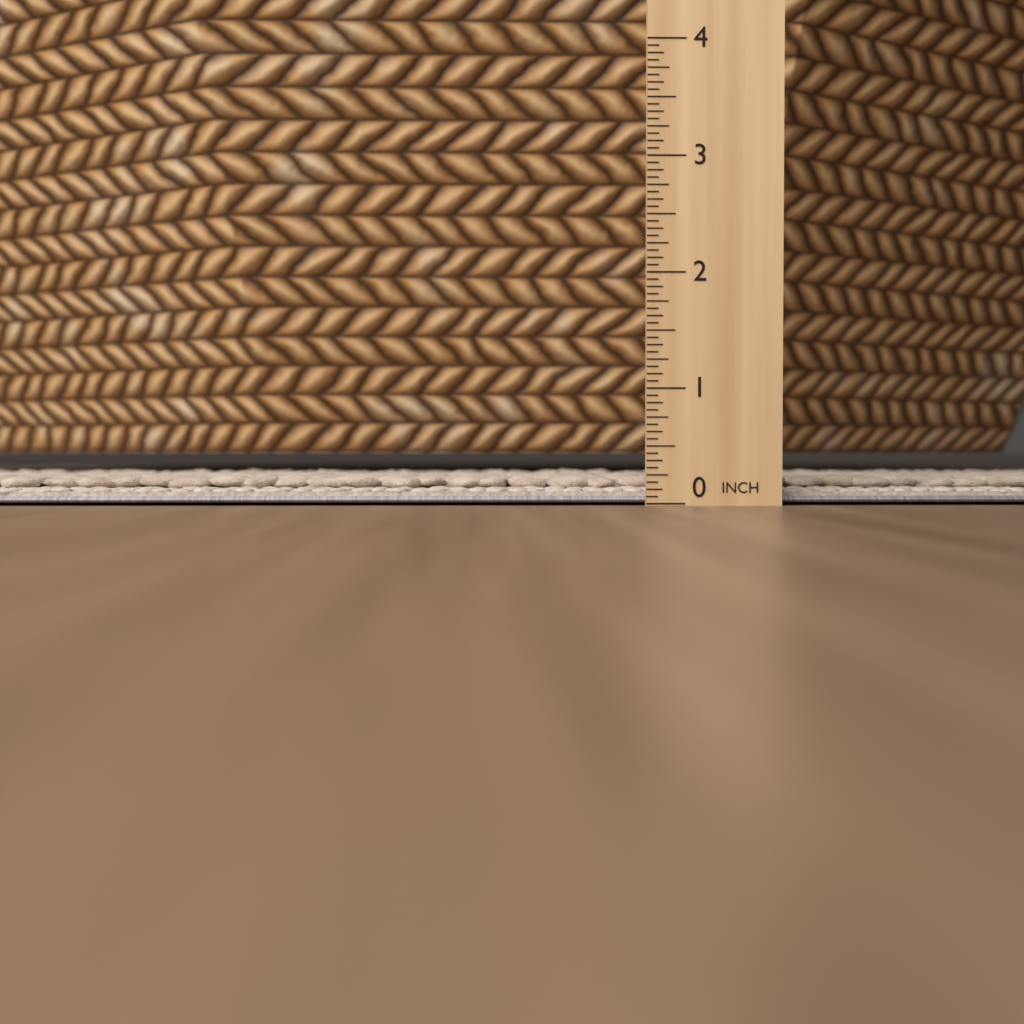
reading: 0.2500 in
